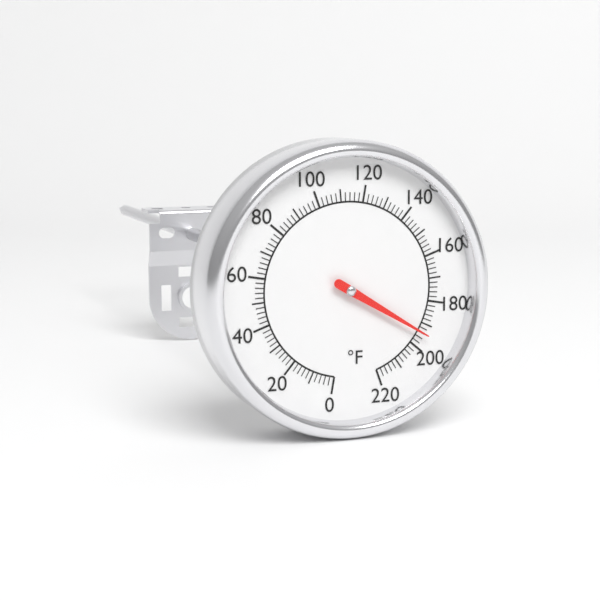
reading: 194 °F
